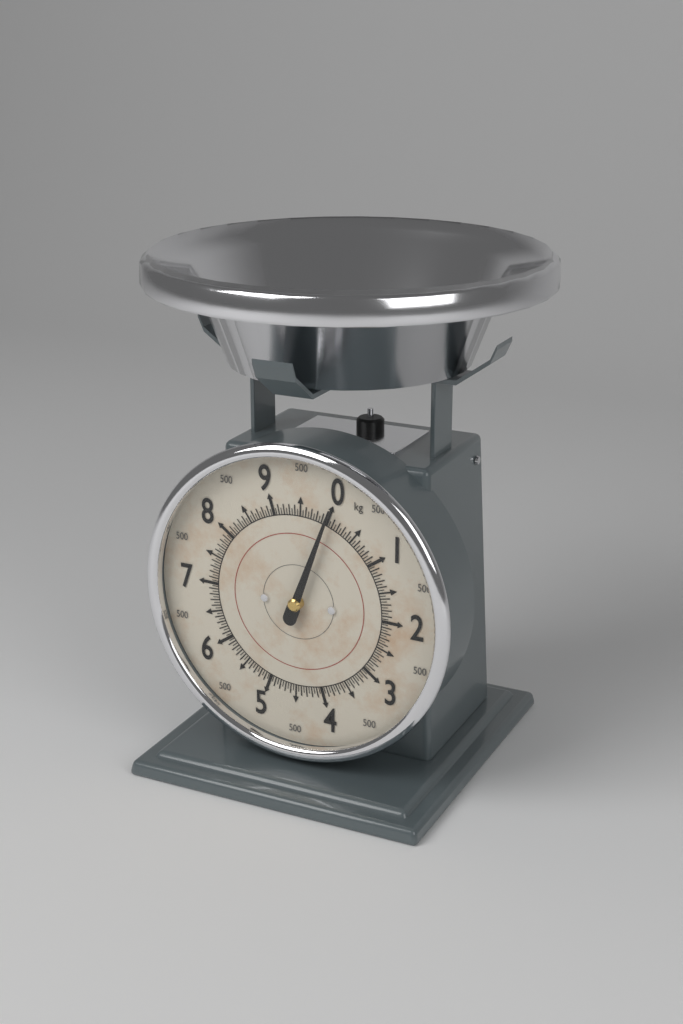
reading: 0.00 kg
